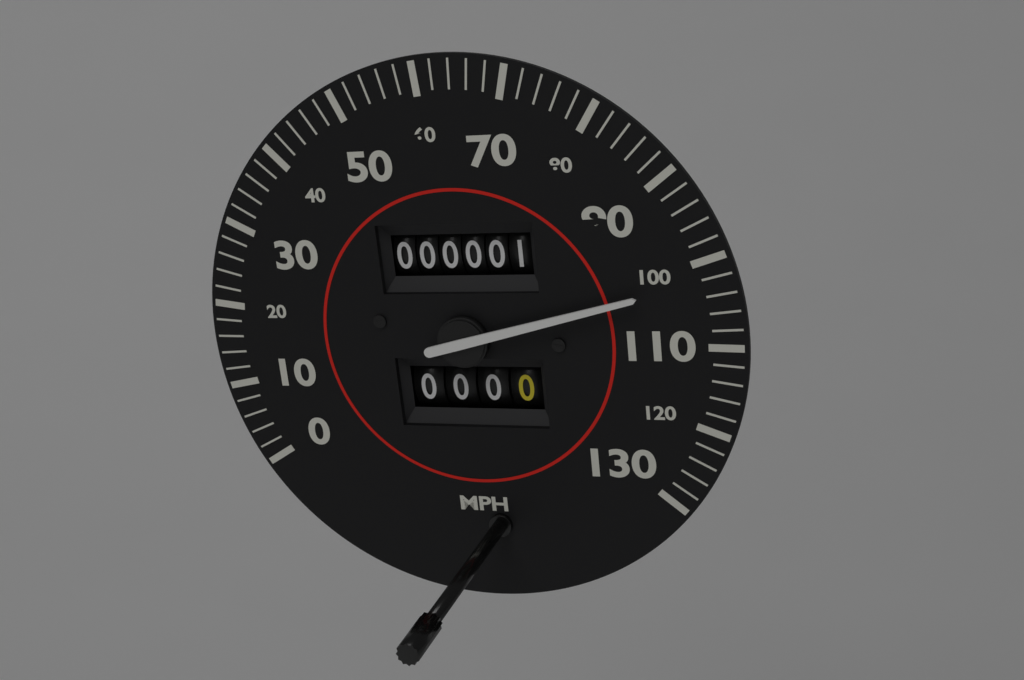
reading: 102 mph
